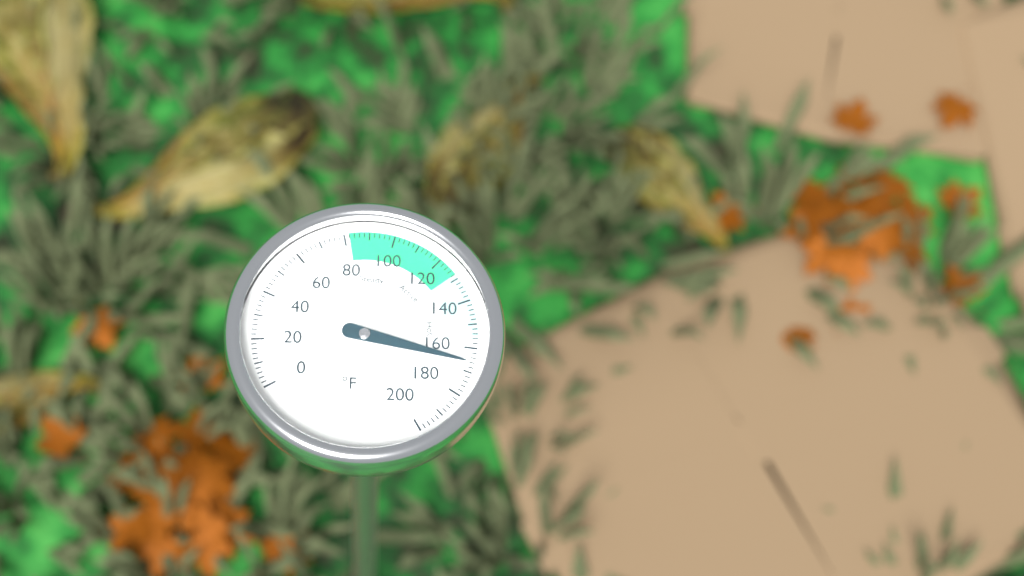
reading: 166 °F
